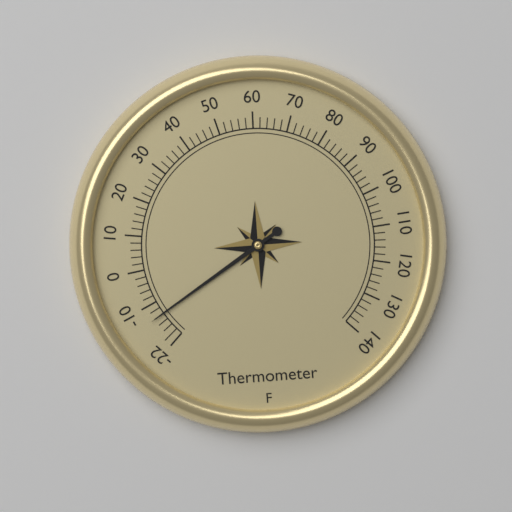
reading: -14 °F
